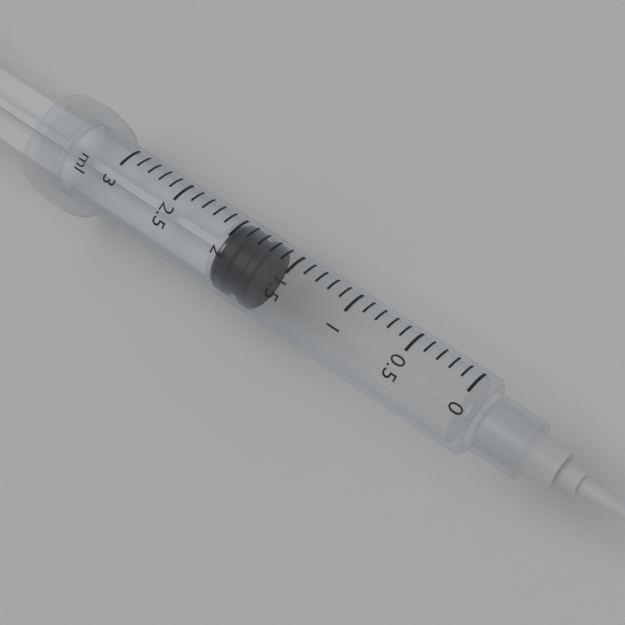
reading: 1.7 ml
